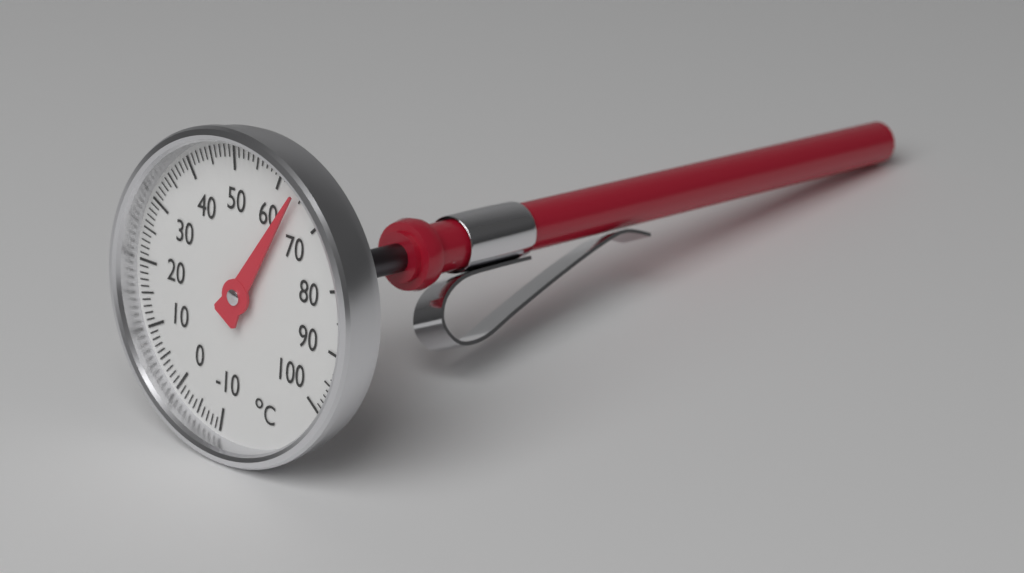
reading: 64 °C
